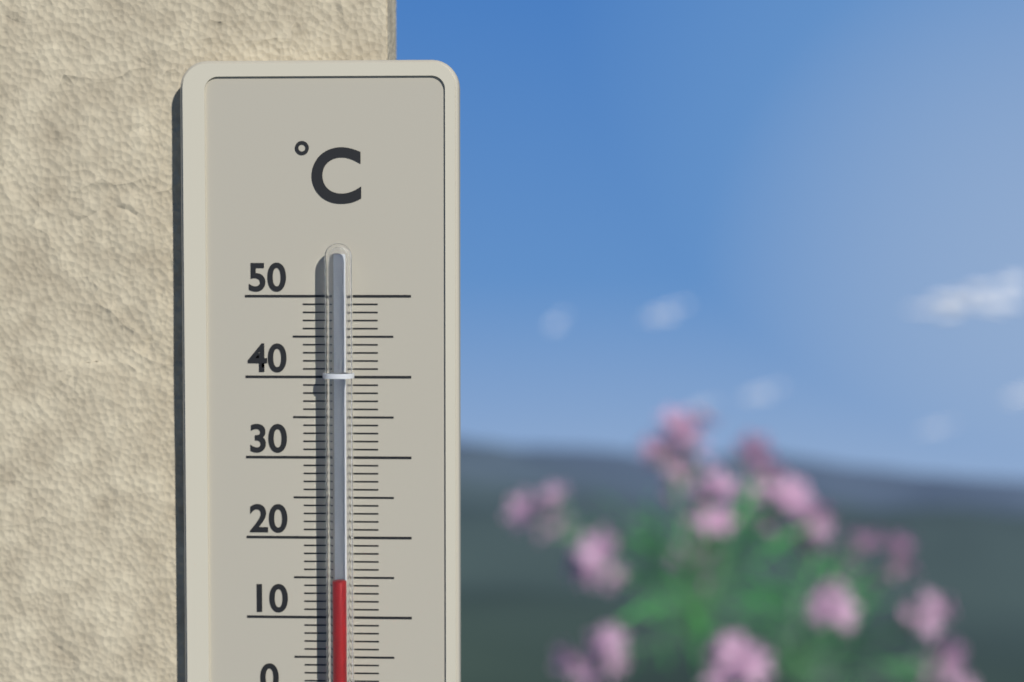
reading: 15 °C
